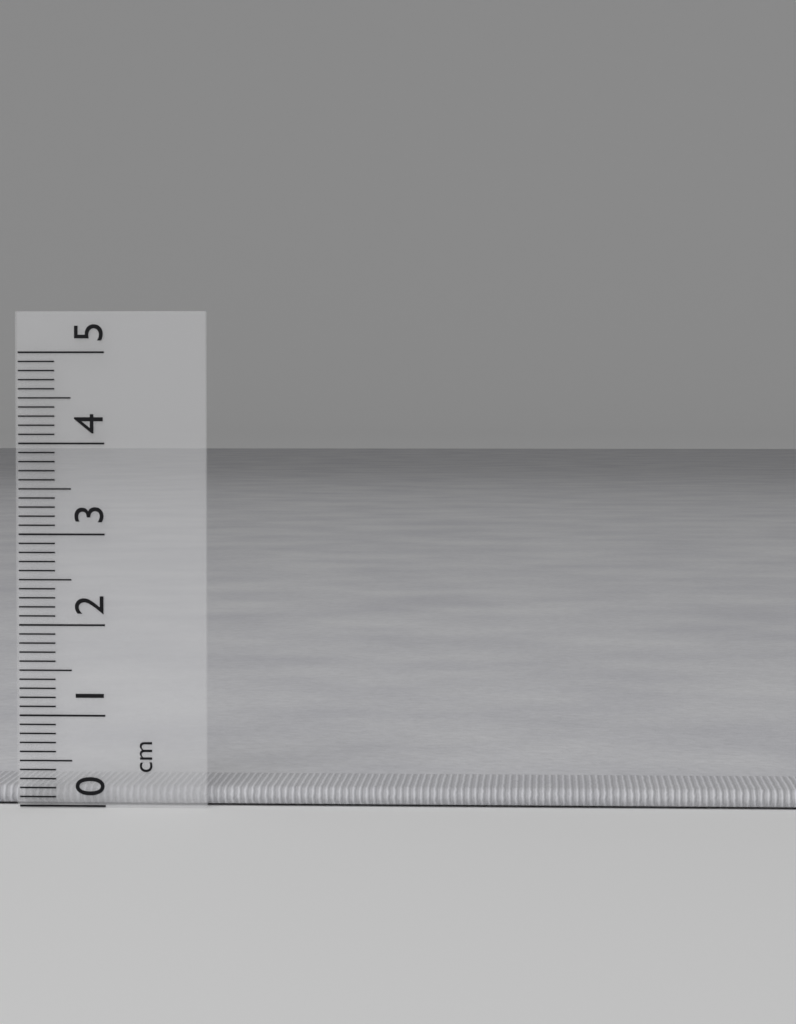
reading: 0.2 cm
